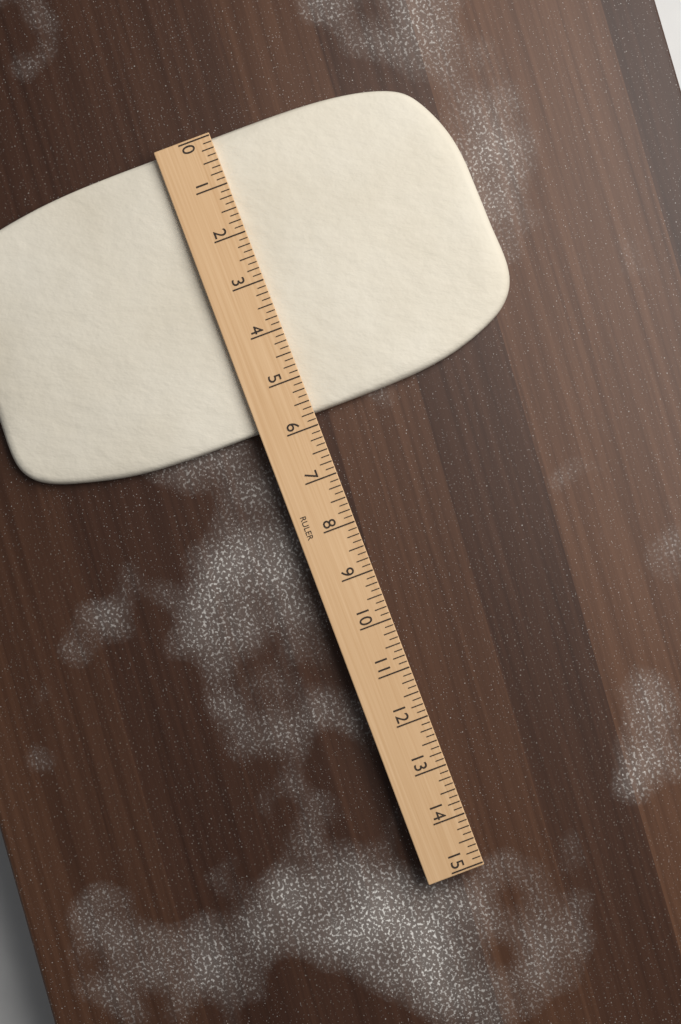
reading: 5.750 (no unit)
